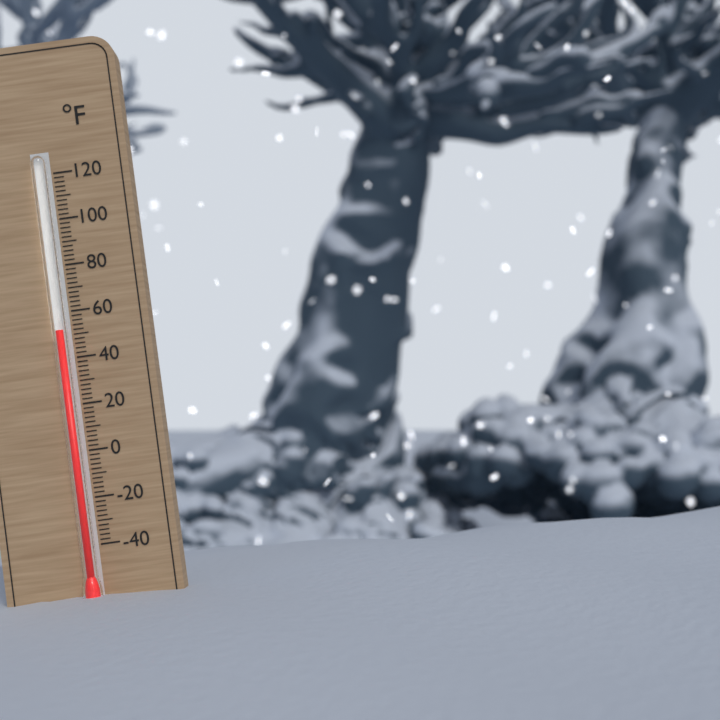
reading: 52 °F
